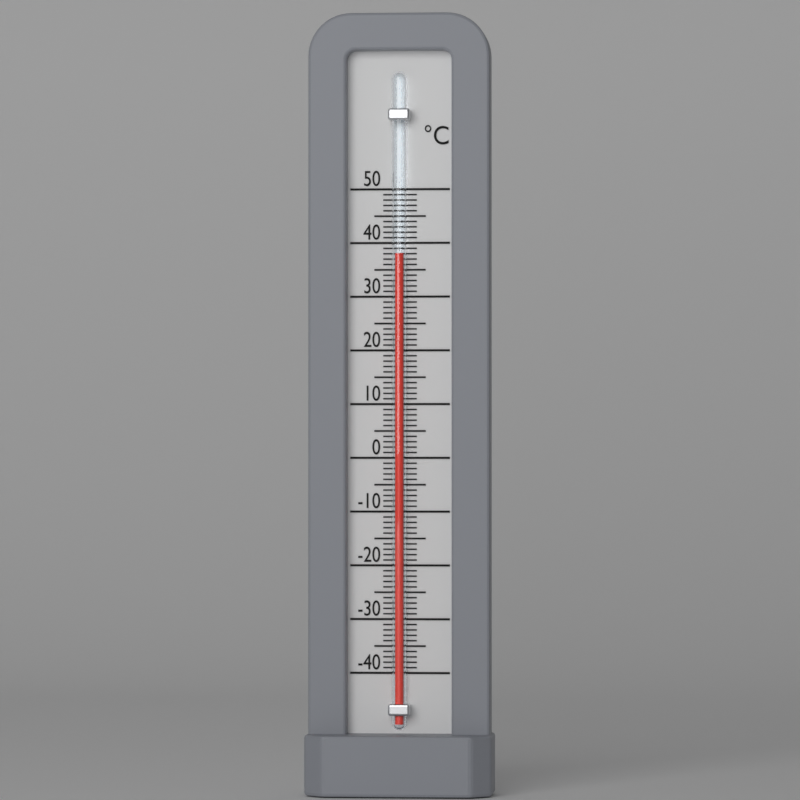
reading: 38 °C
